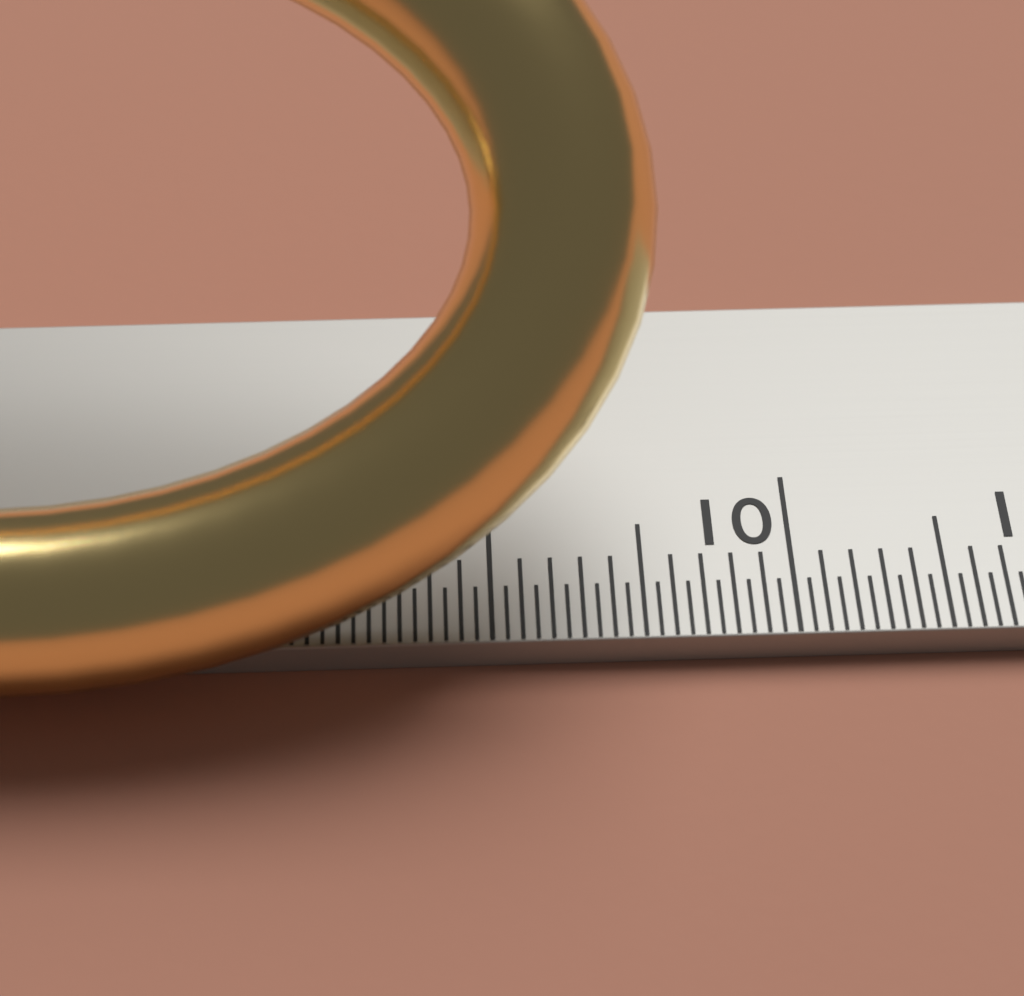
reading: 9.55 cm
